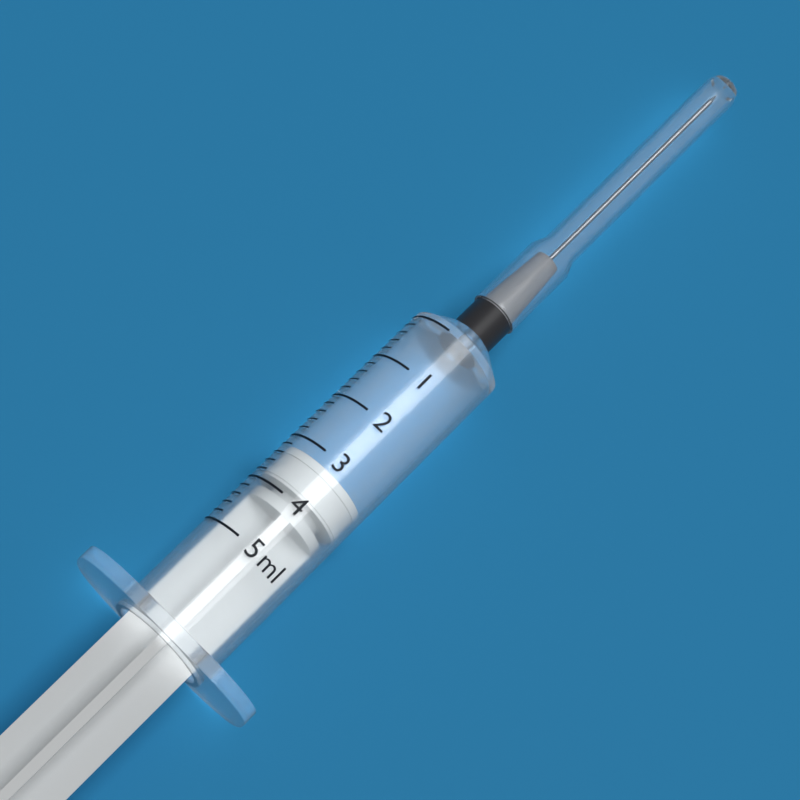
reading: 3.2 ml
